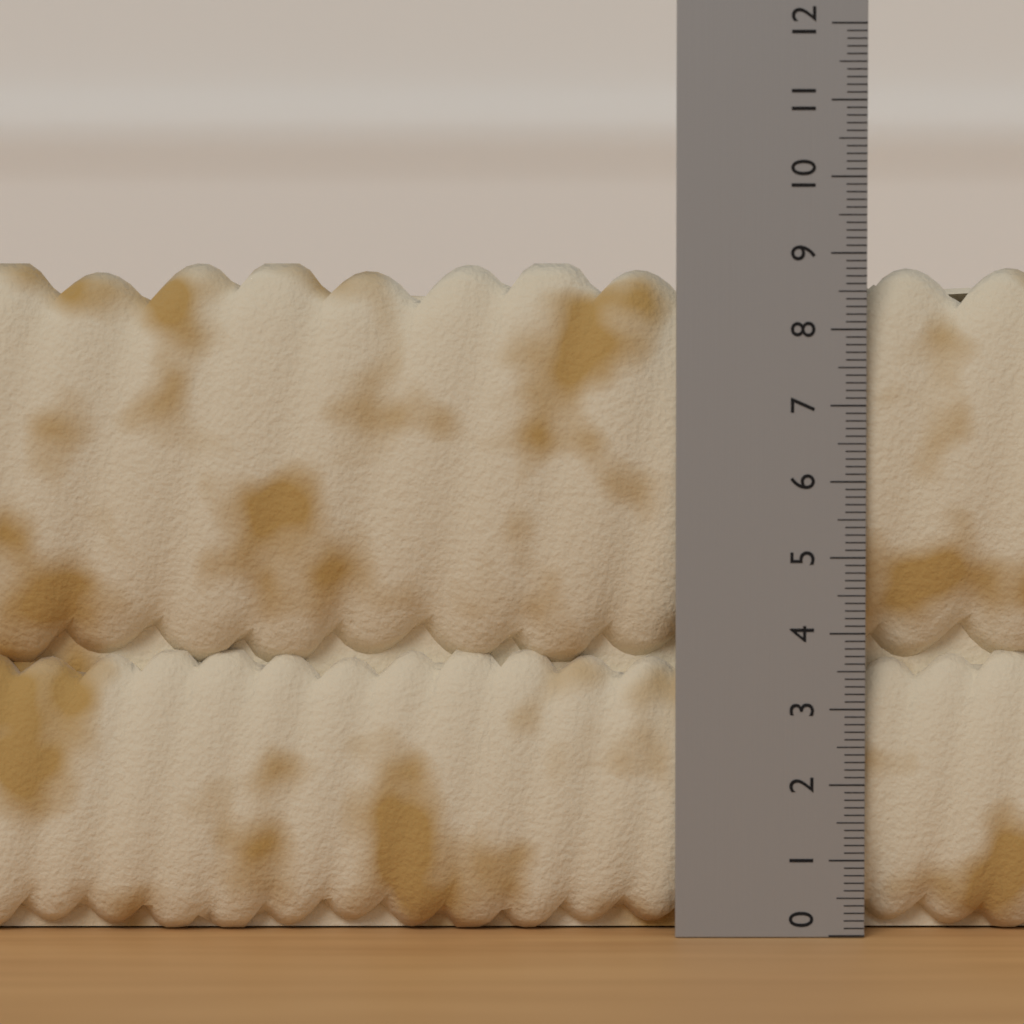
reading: 8.9 (no unit)
